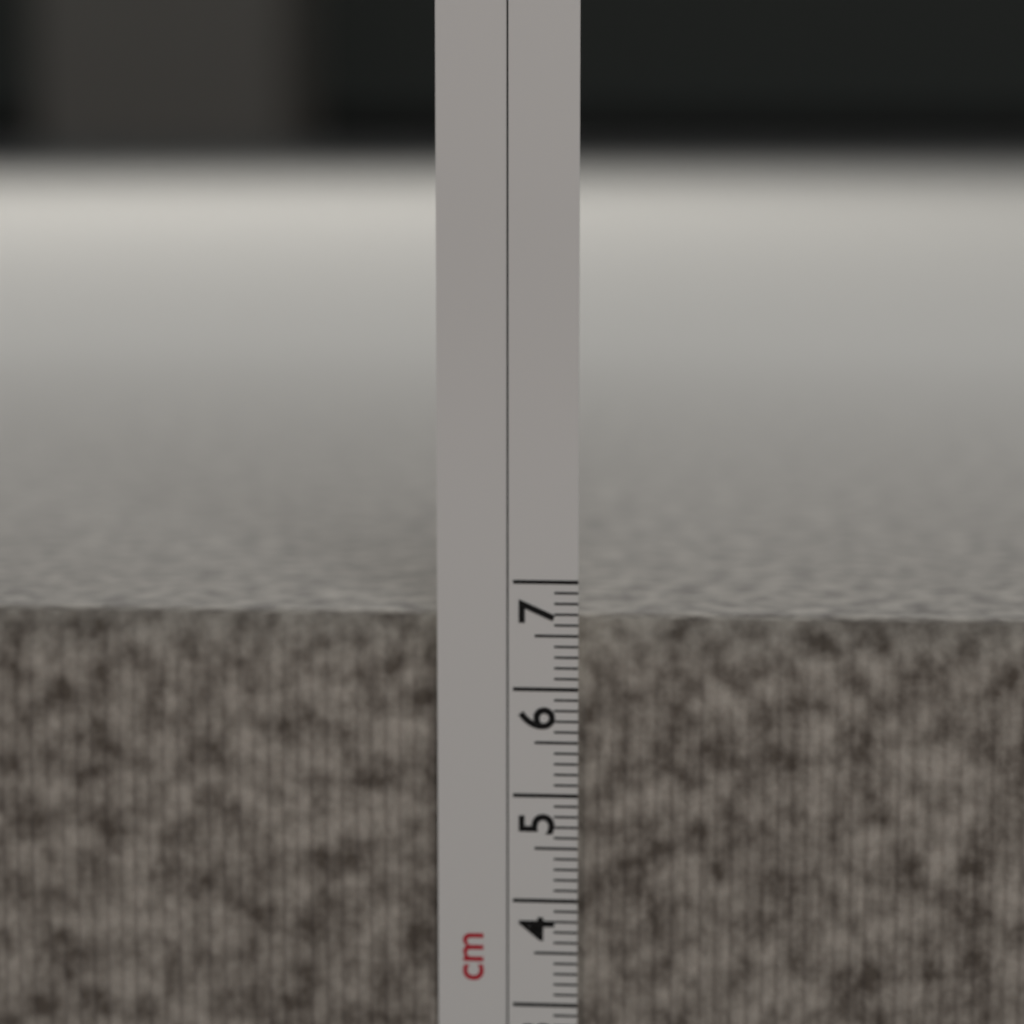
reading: 6.6 cm
